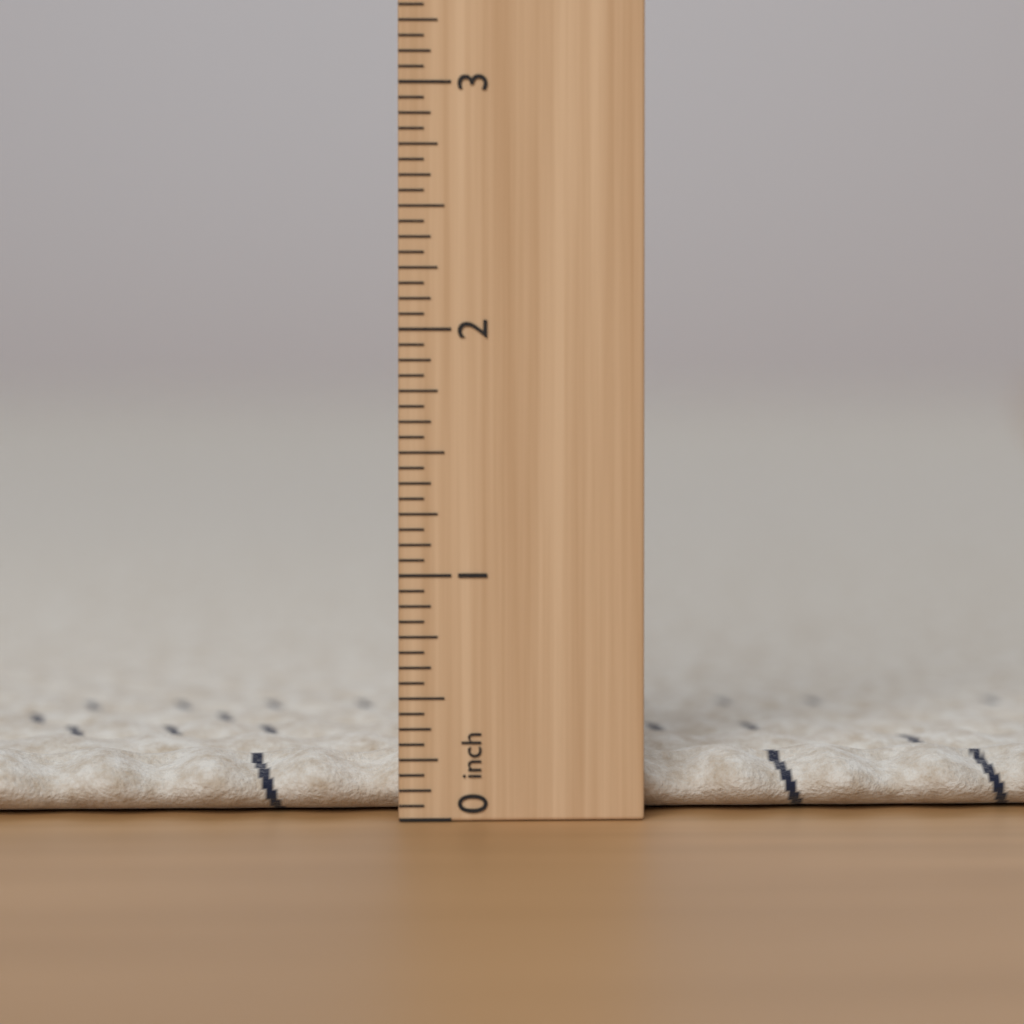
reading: 0.2500 in
